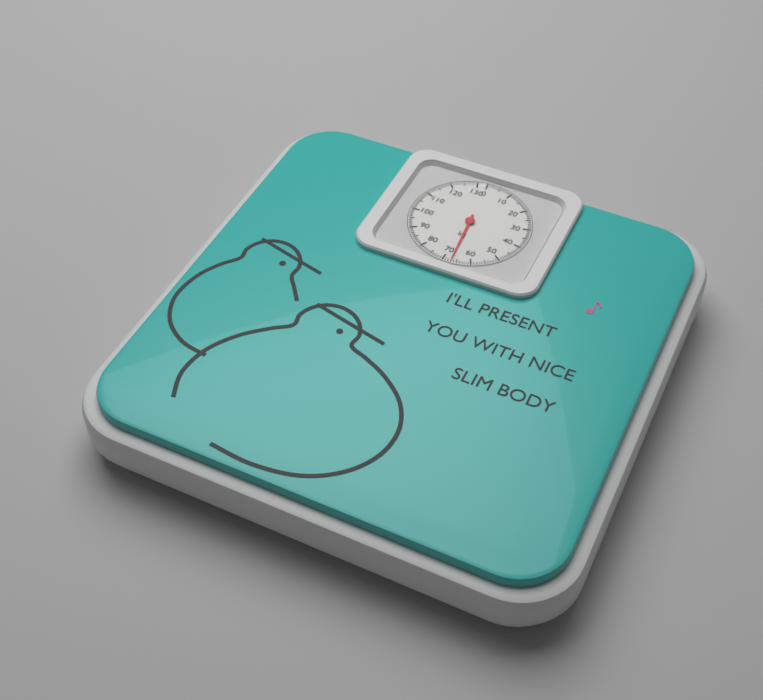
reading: 67 kg
